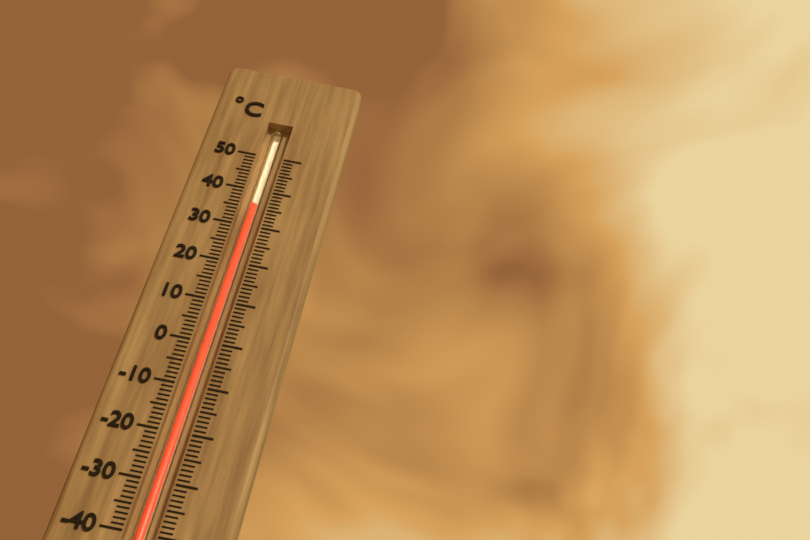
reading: 36 °C
